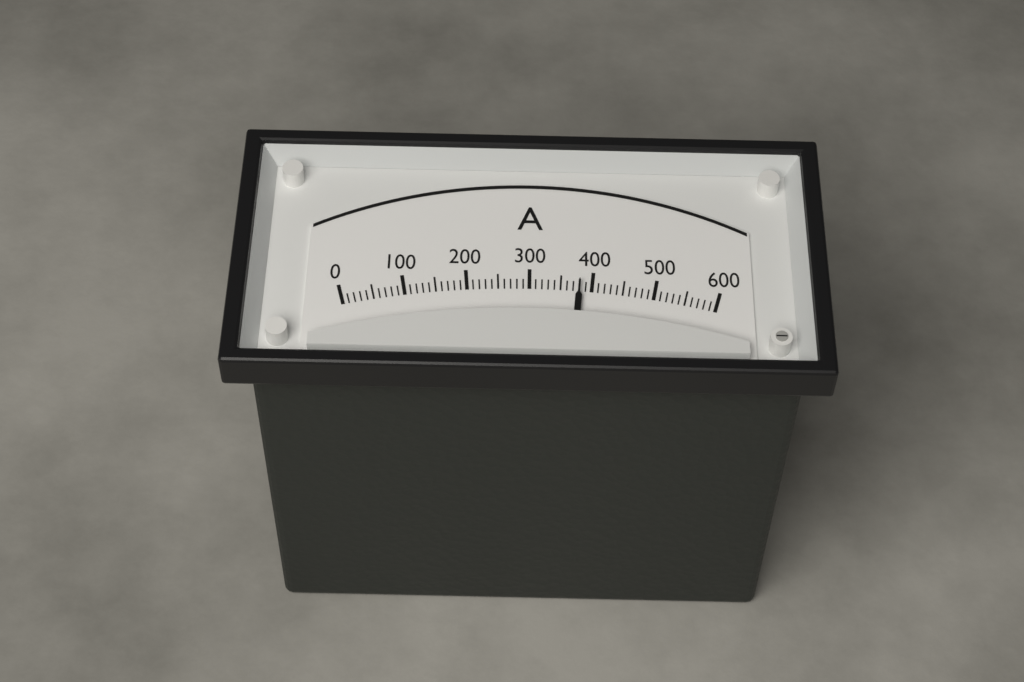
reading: 380 A
